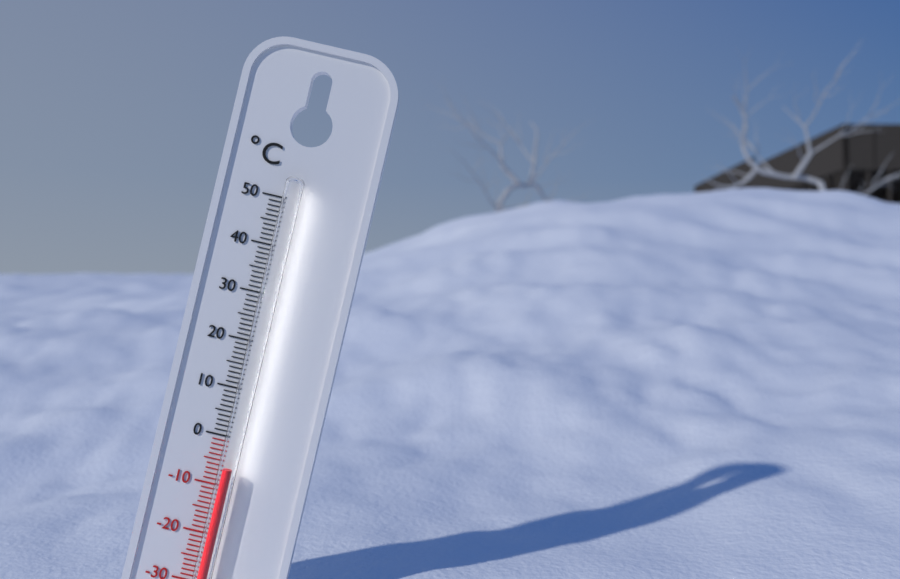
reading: -6 °C
